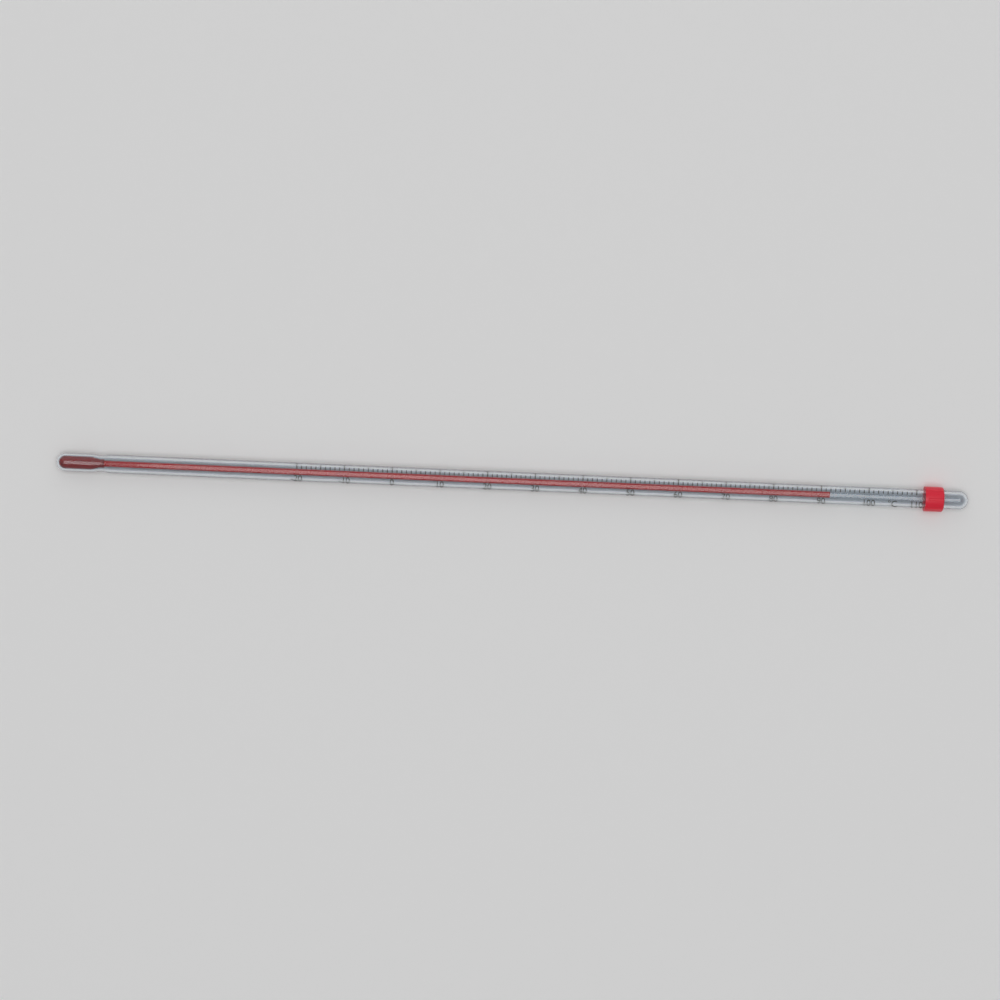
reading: 92 °C
